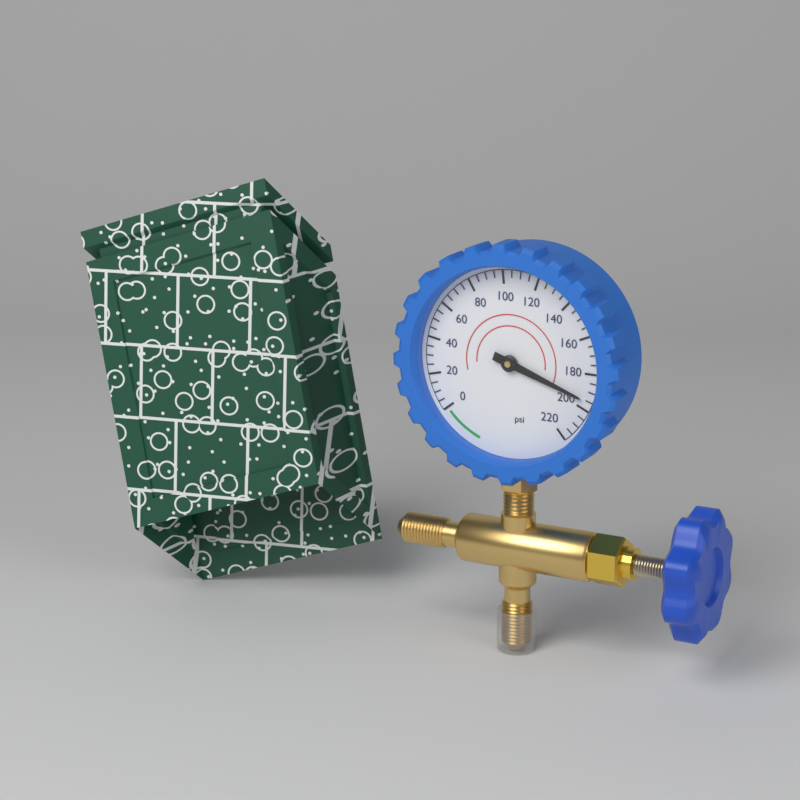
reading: 195 psi
